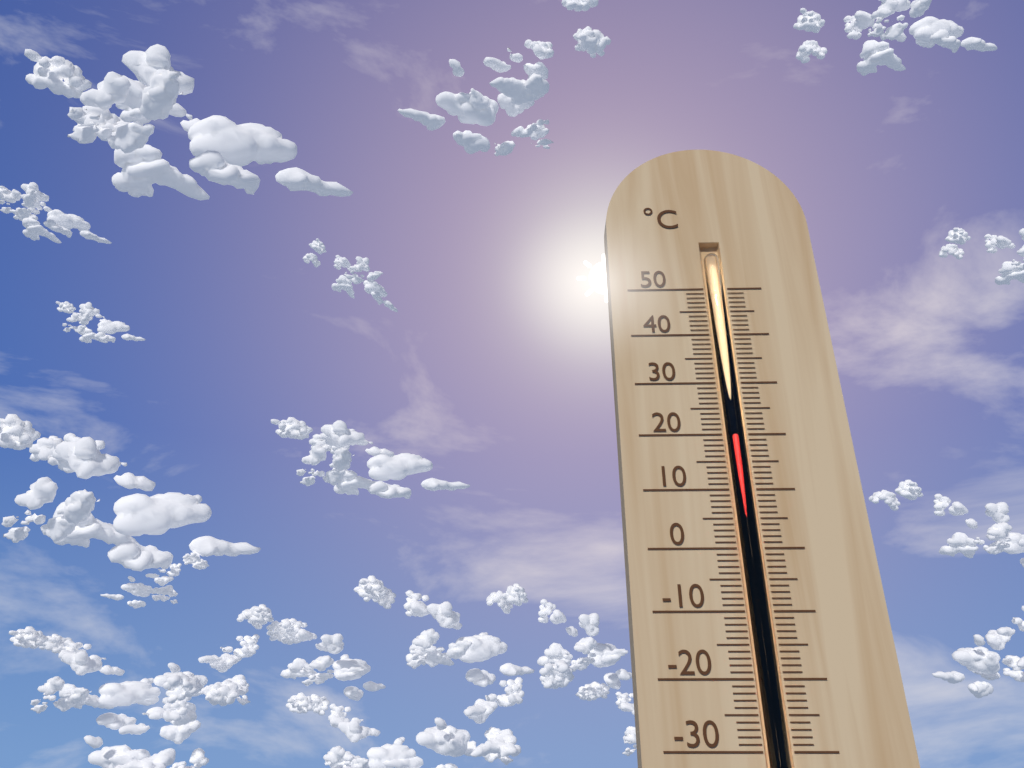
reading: 20 °C
